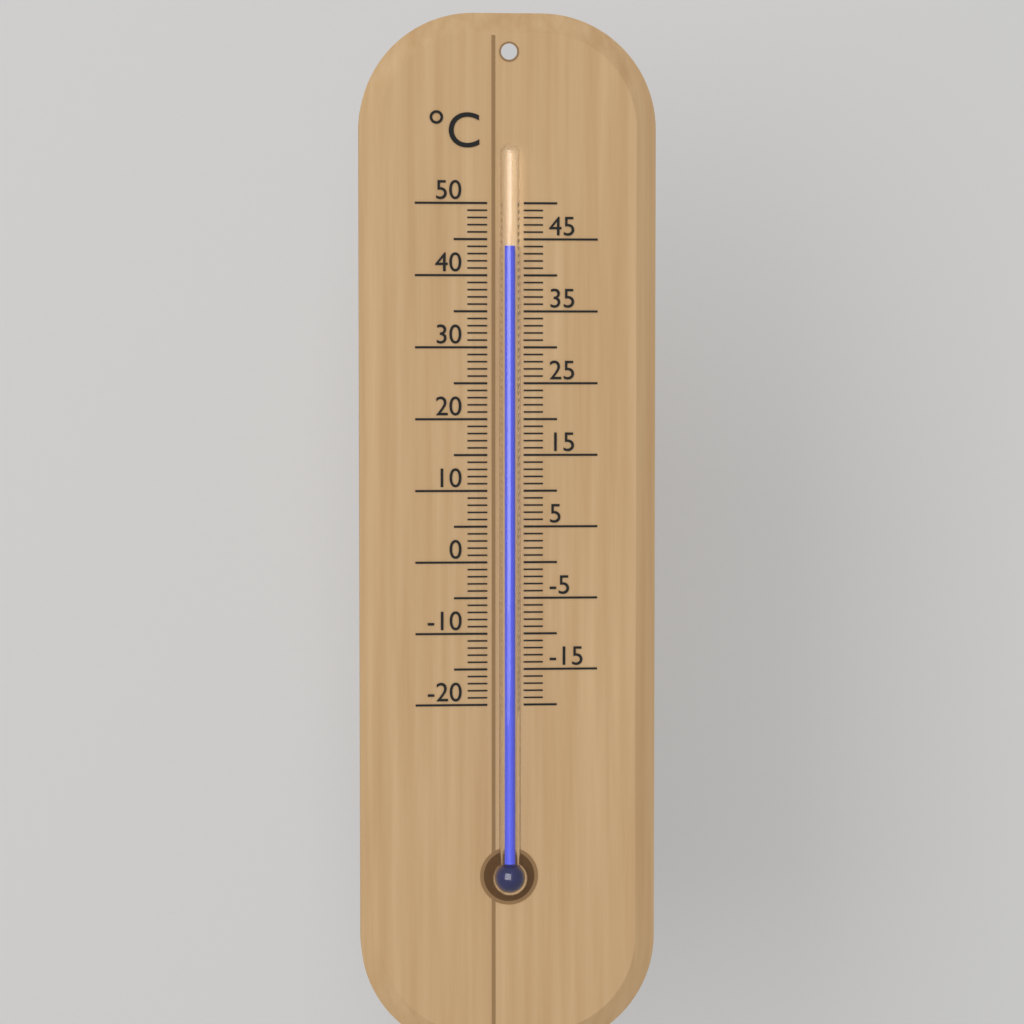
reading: 44 °C
